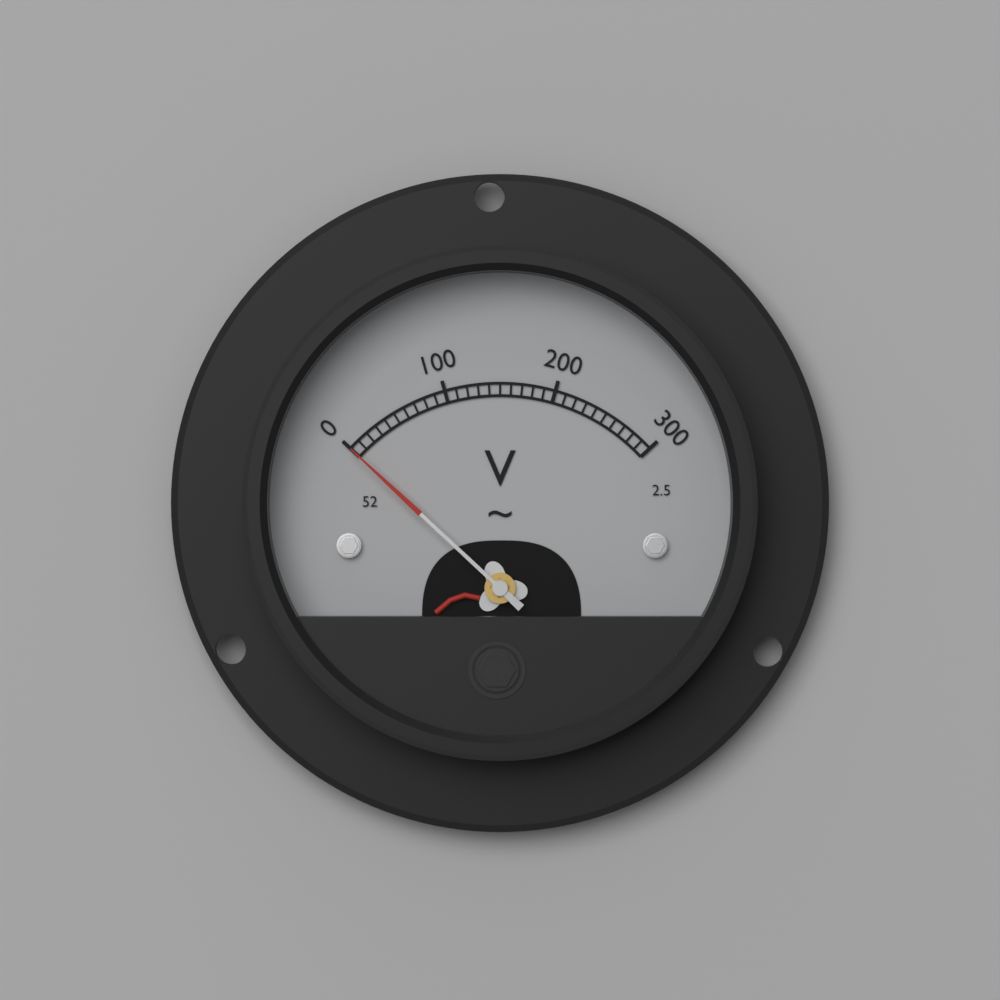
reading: 0 V
